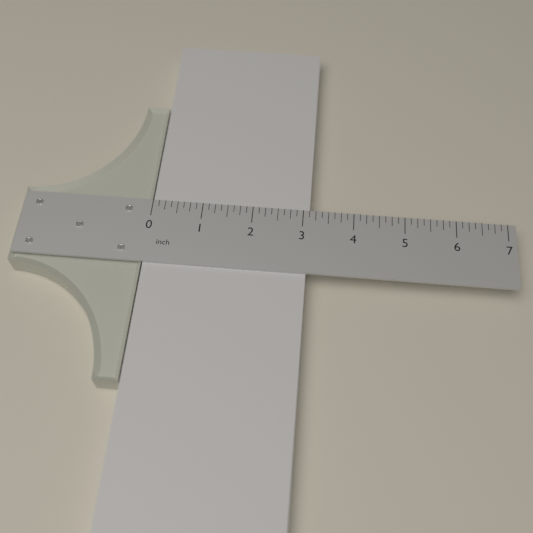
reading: 3.125 inch
